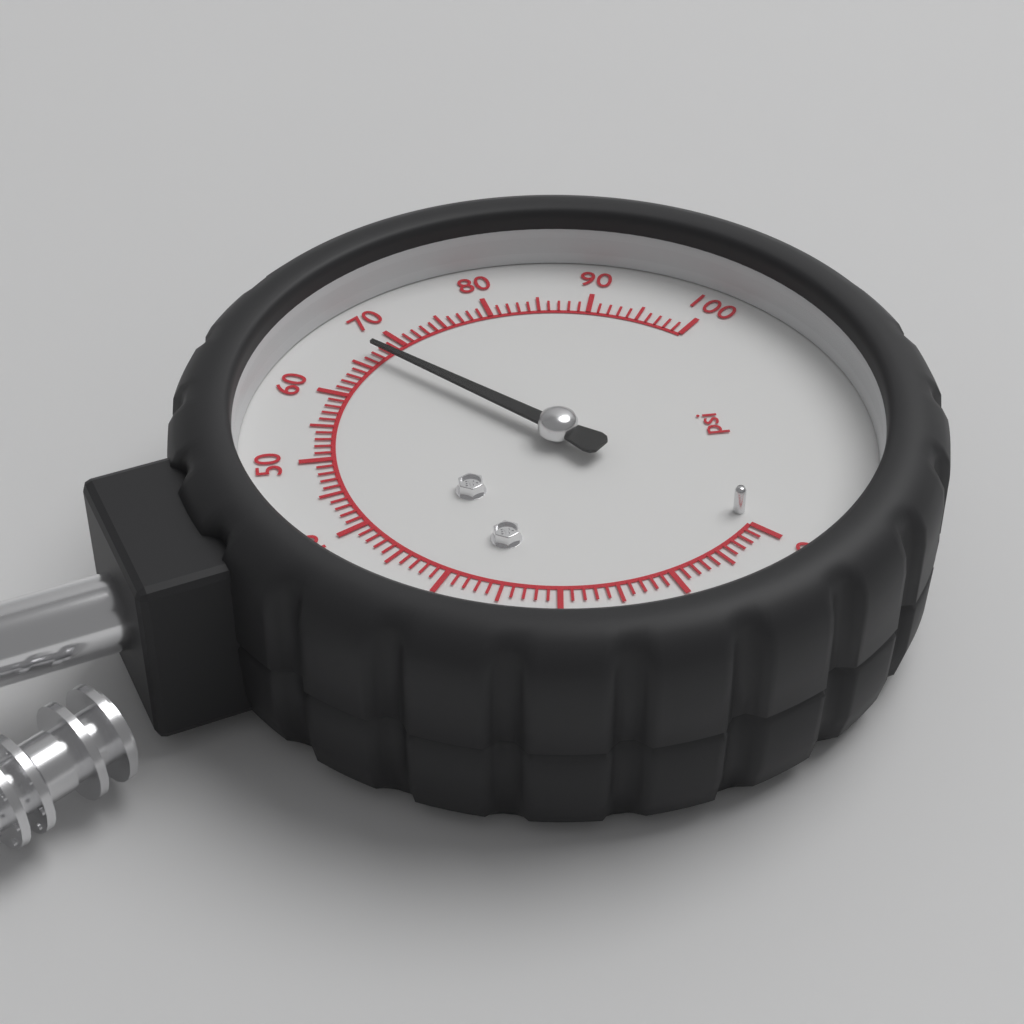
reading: 67 psi
